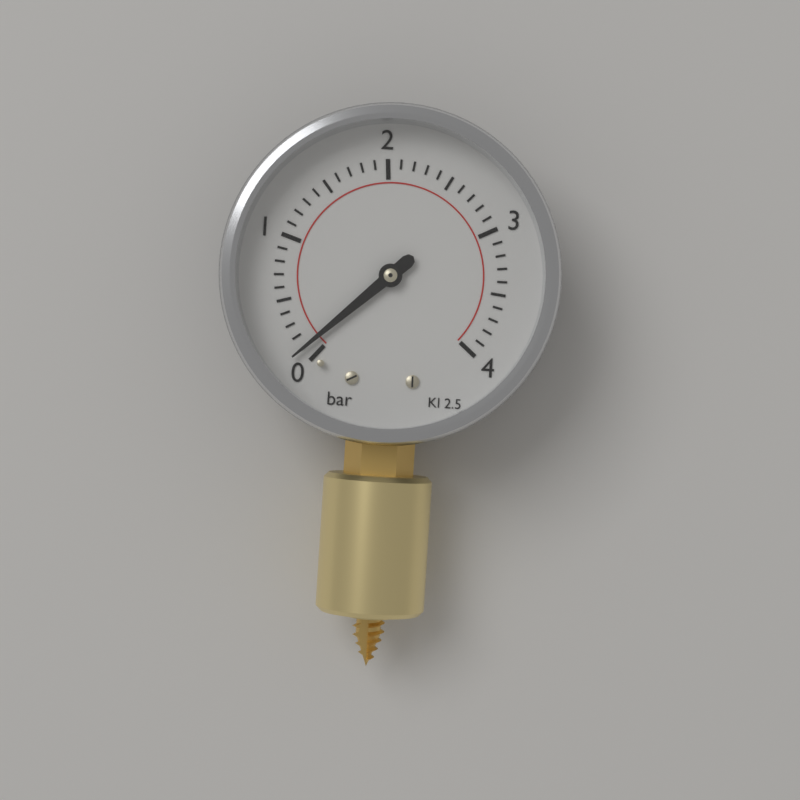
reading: 0.1 bar
